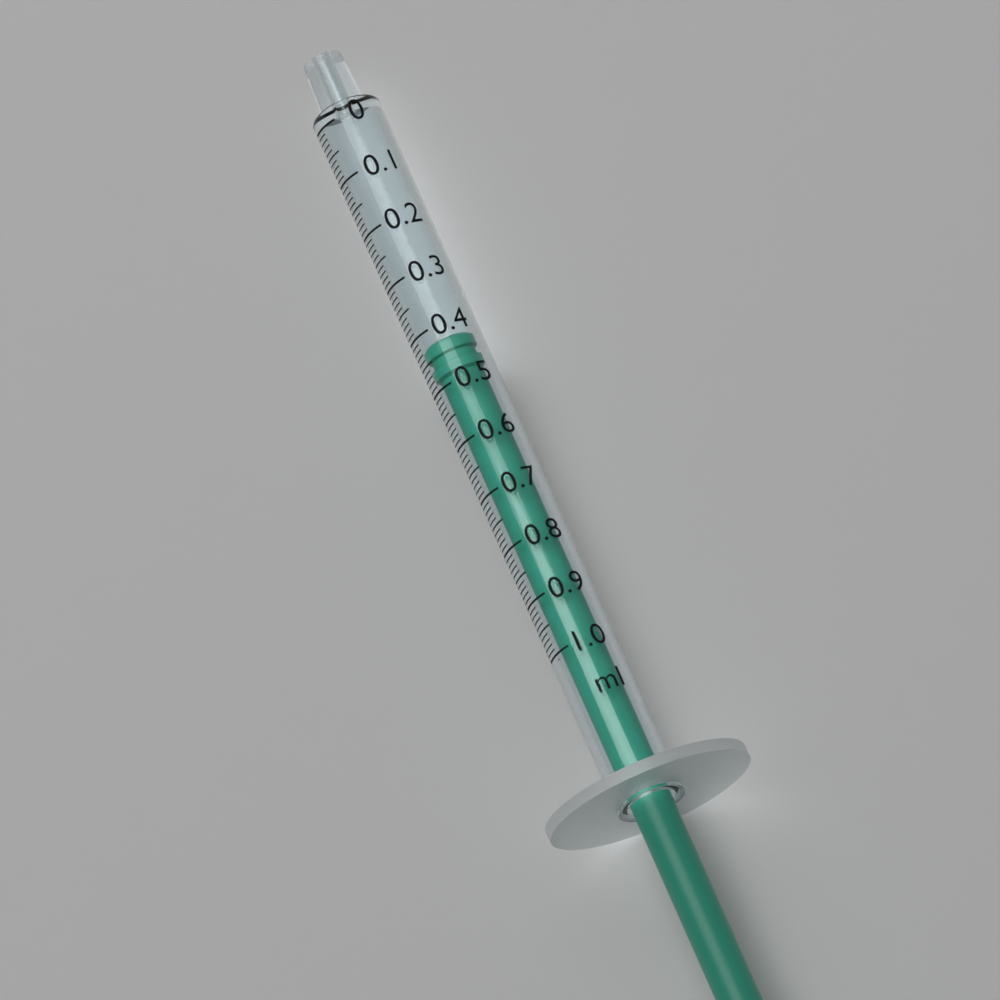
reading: 0.42 ml
